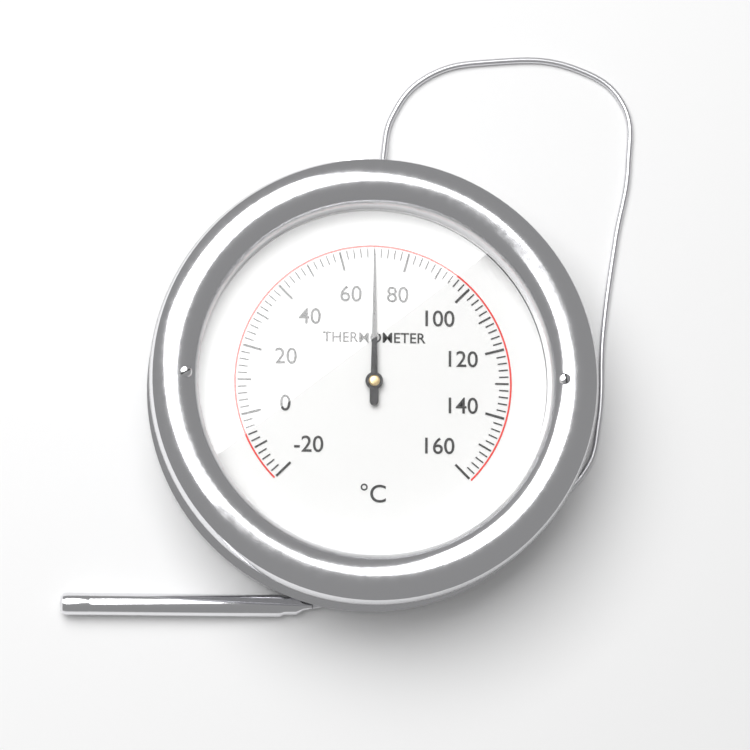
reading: 70 °C
